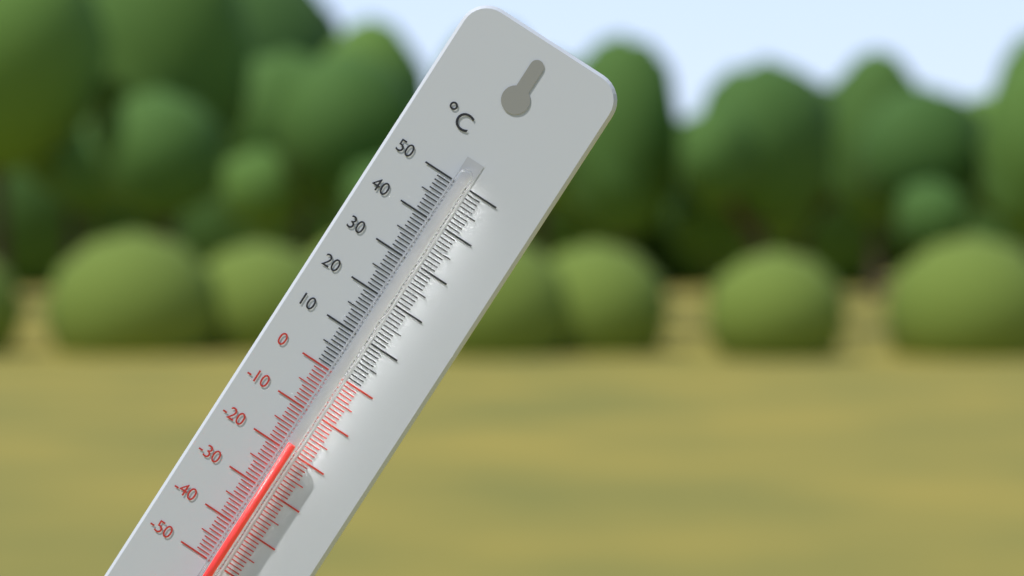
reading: -18 °C
